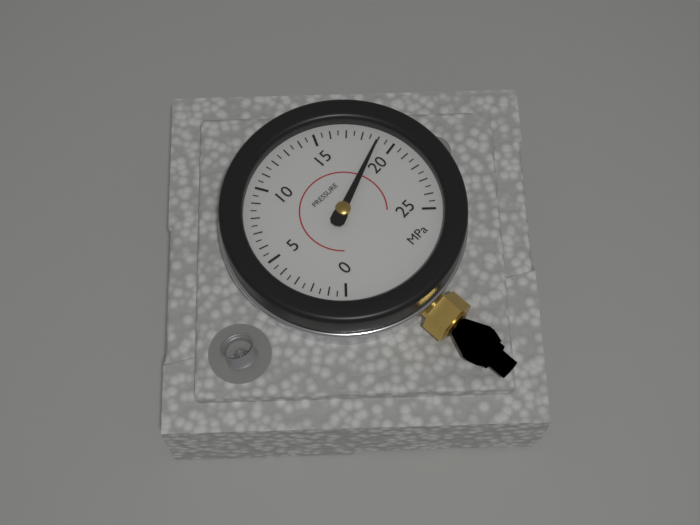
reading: 19.0 MPa
